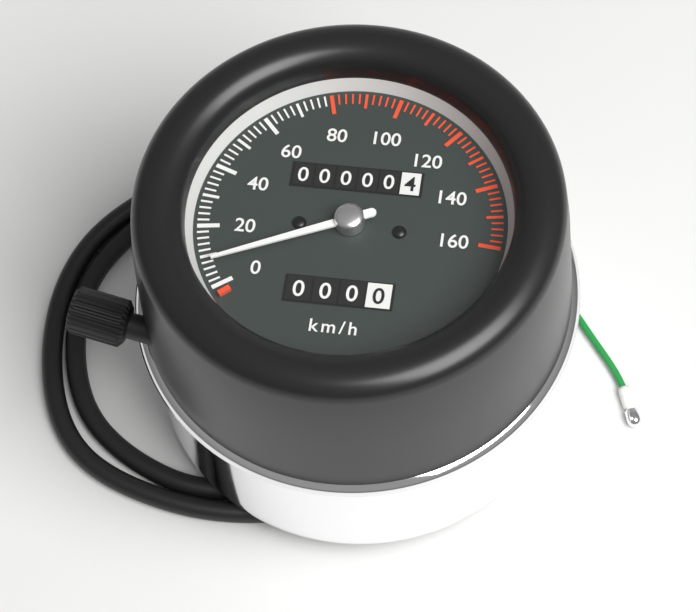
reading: 8 km/h
